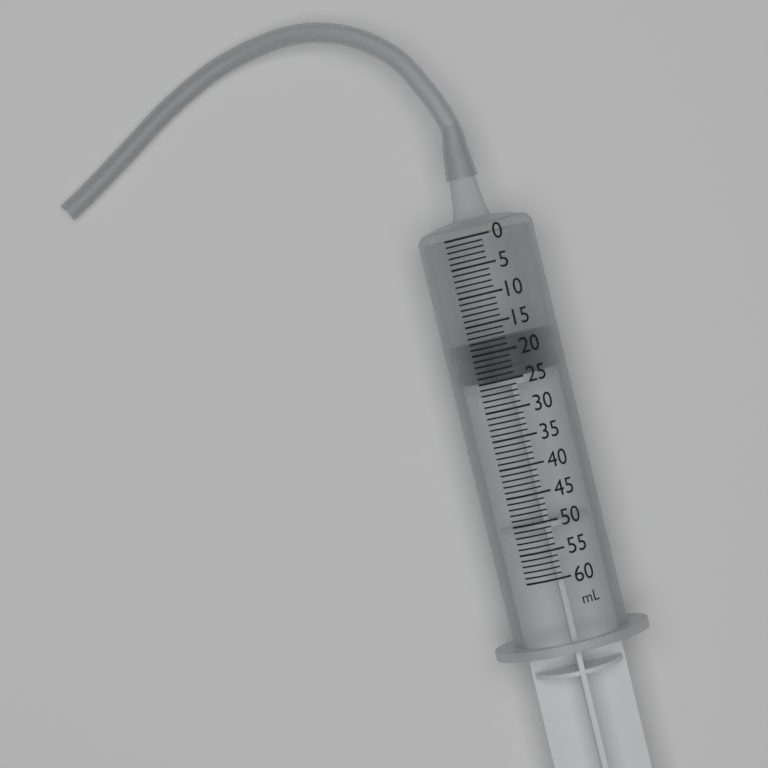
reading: 18 ml
